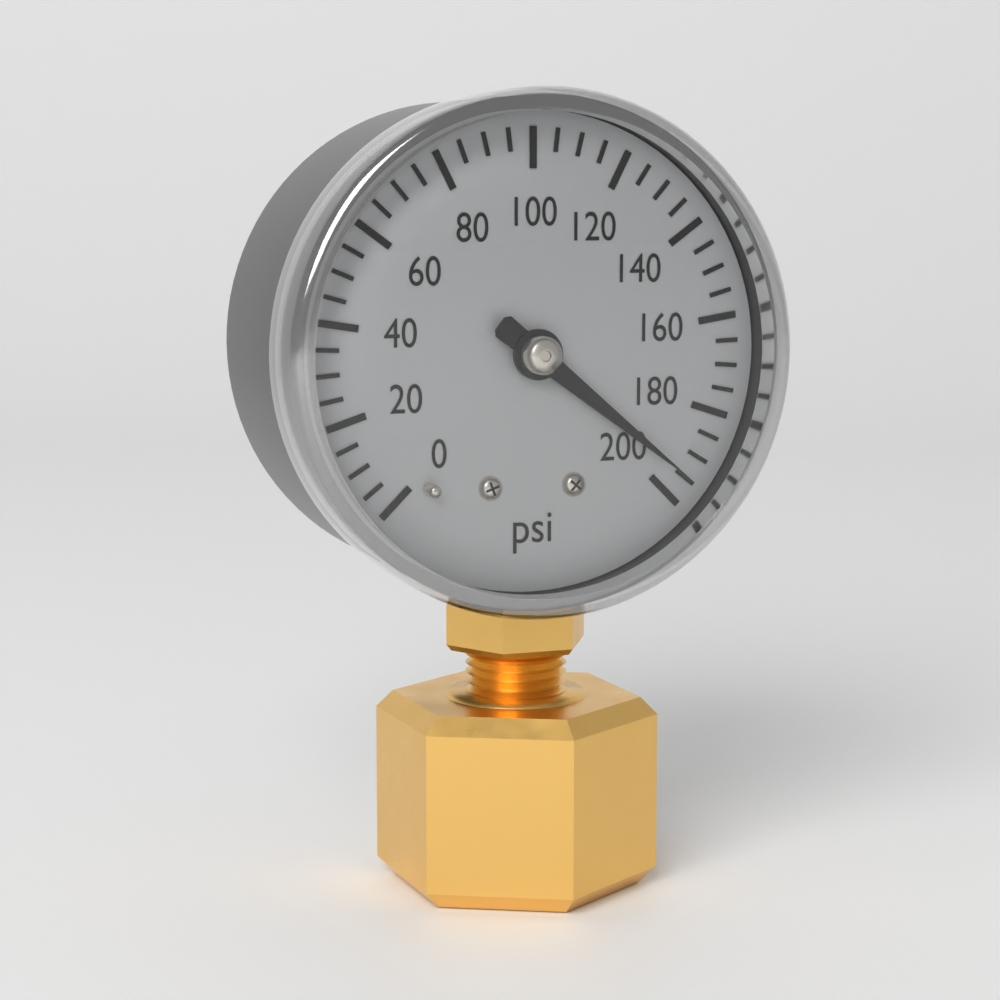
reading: 195 psi
